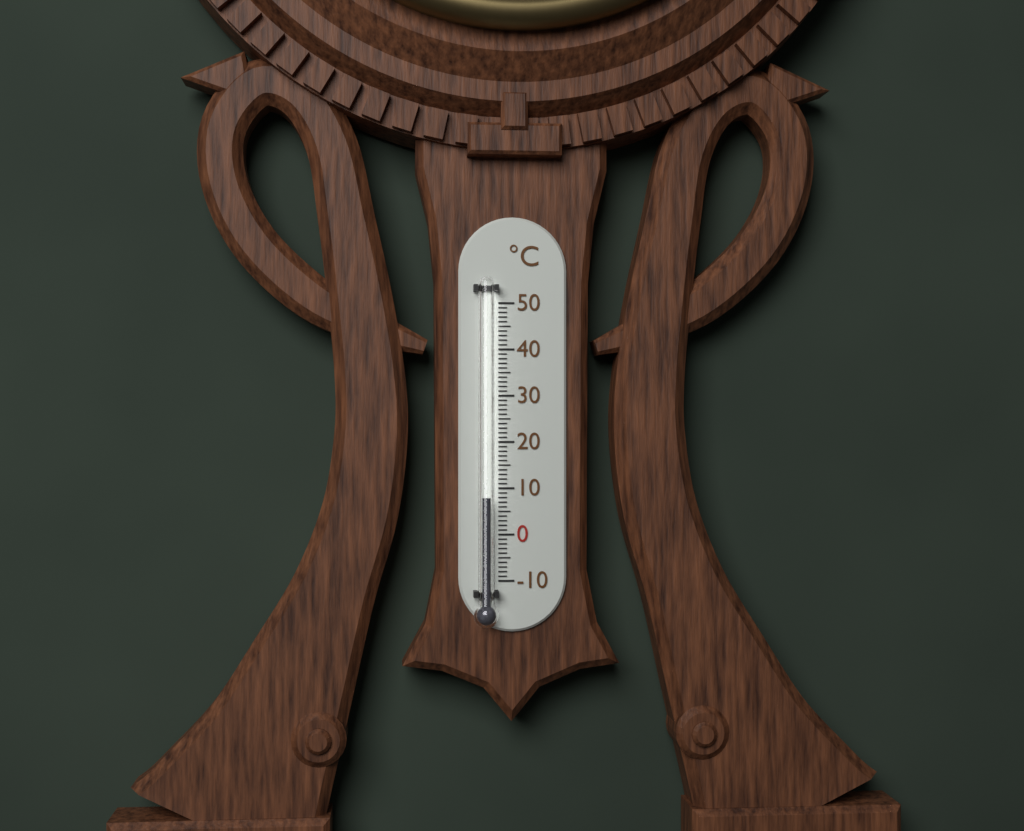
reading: 8 °C
